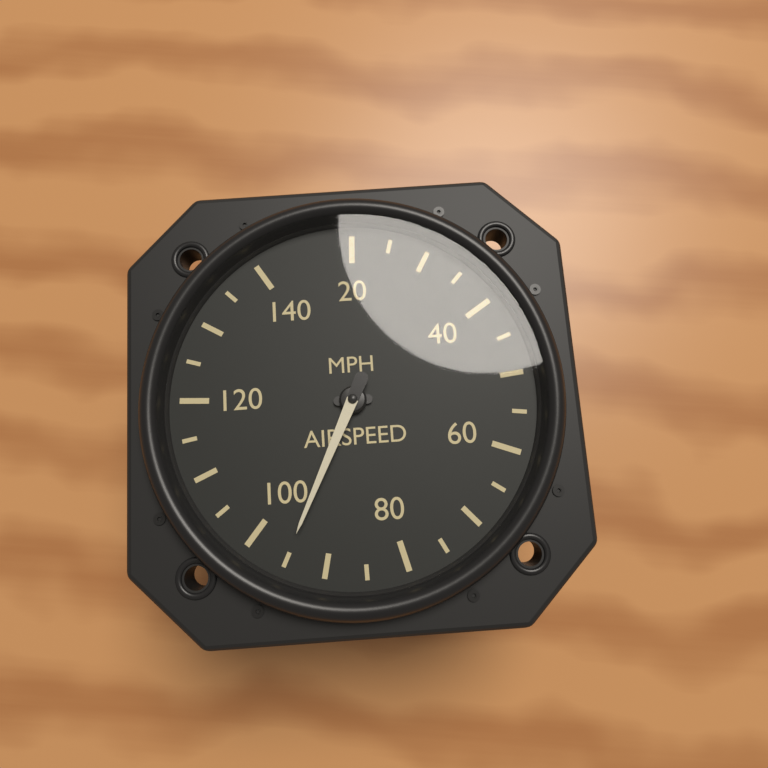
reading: 95 MPH
